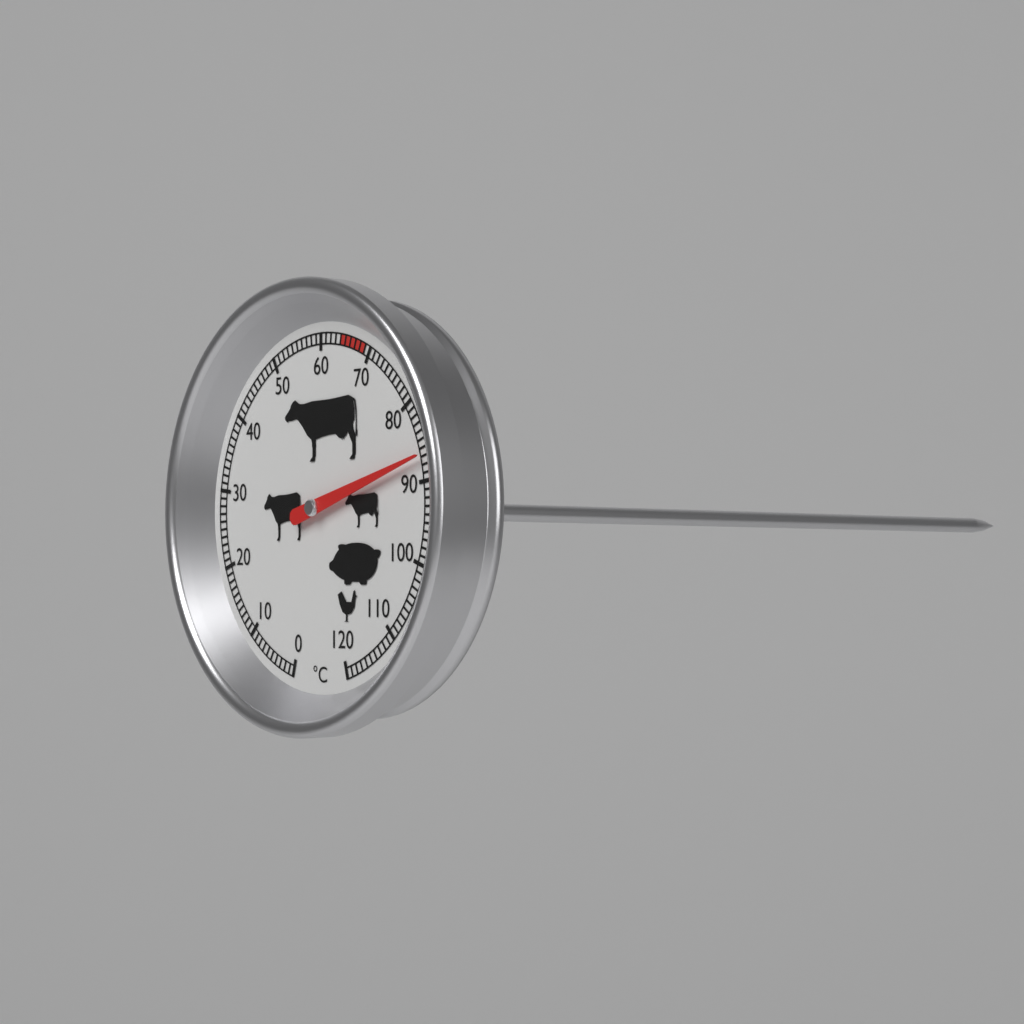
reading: 87 °C
